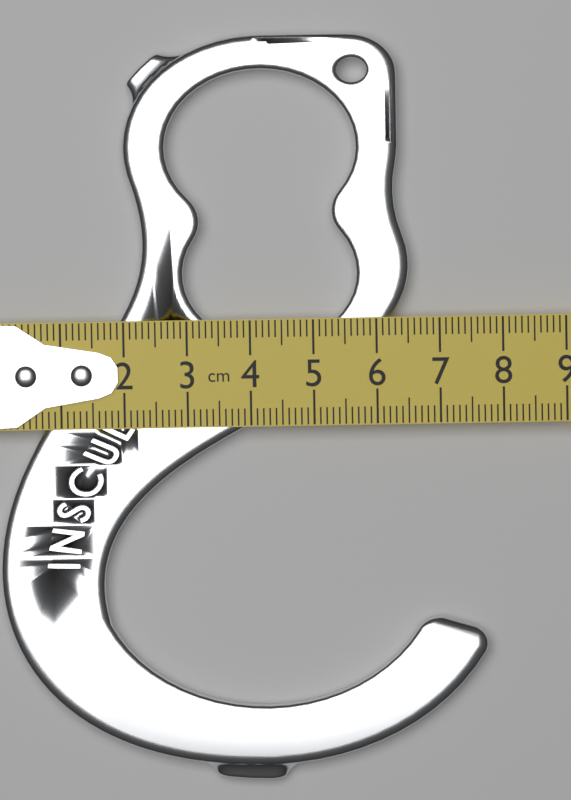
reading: 7.7 cm
